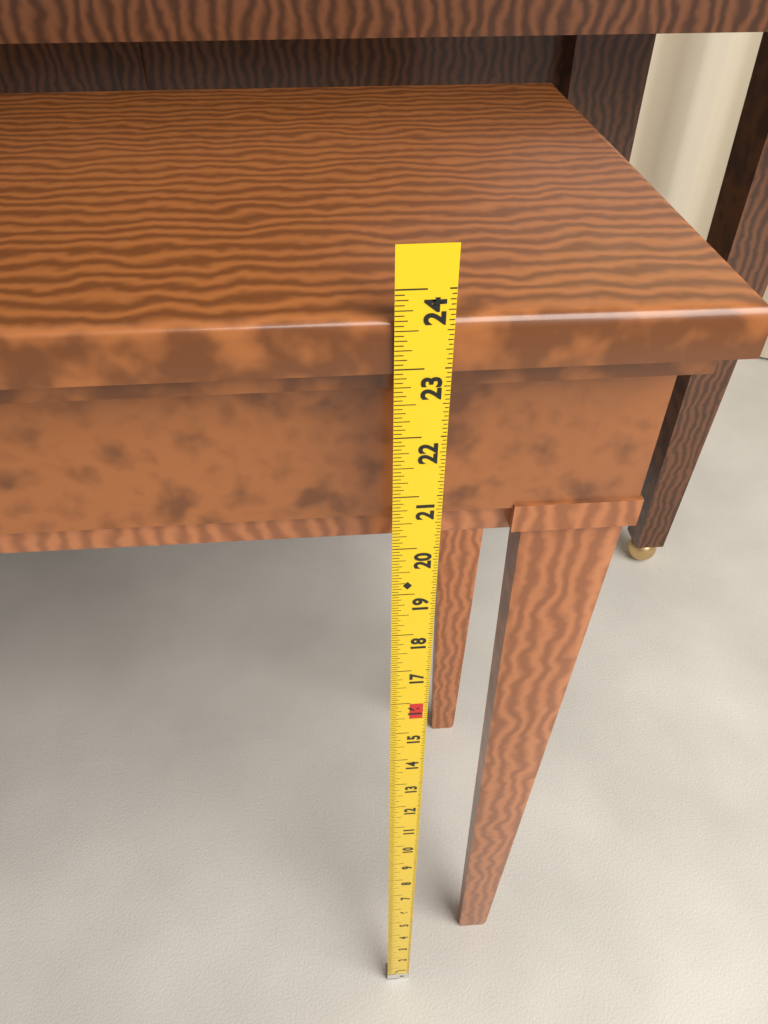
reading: 23.6250 in
